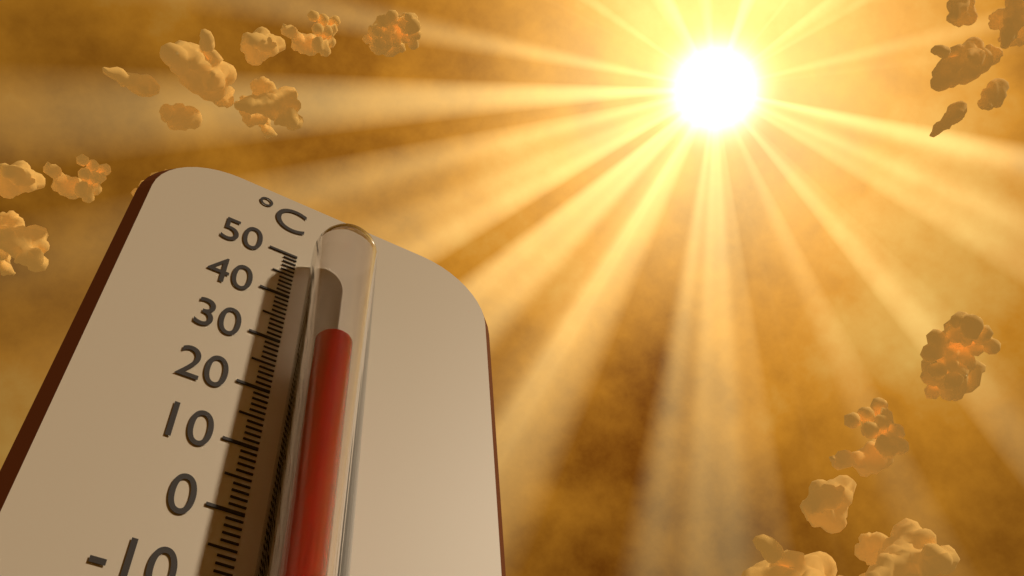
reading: 27 °C
